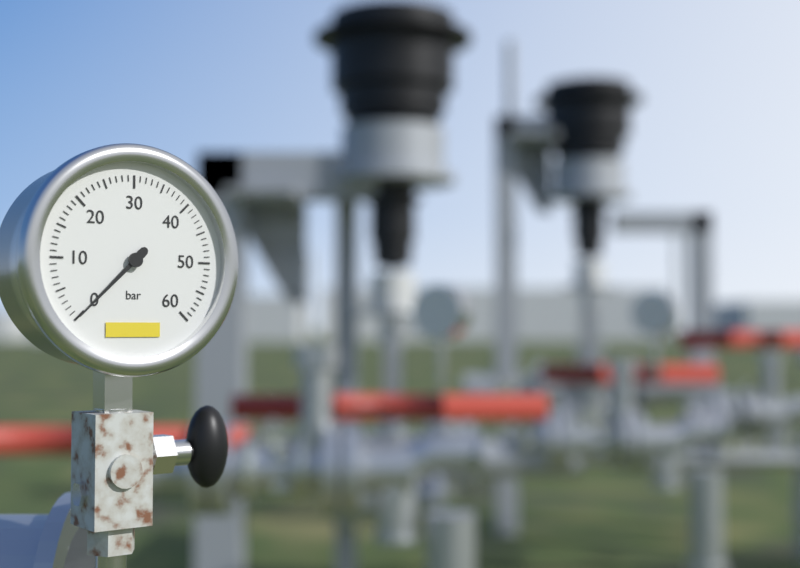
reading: 0 bar
